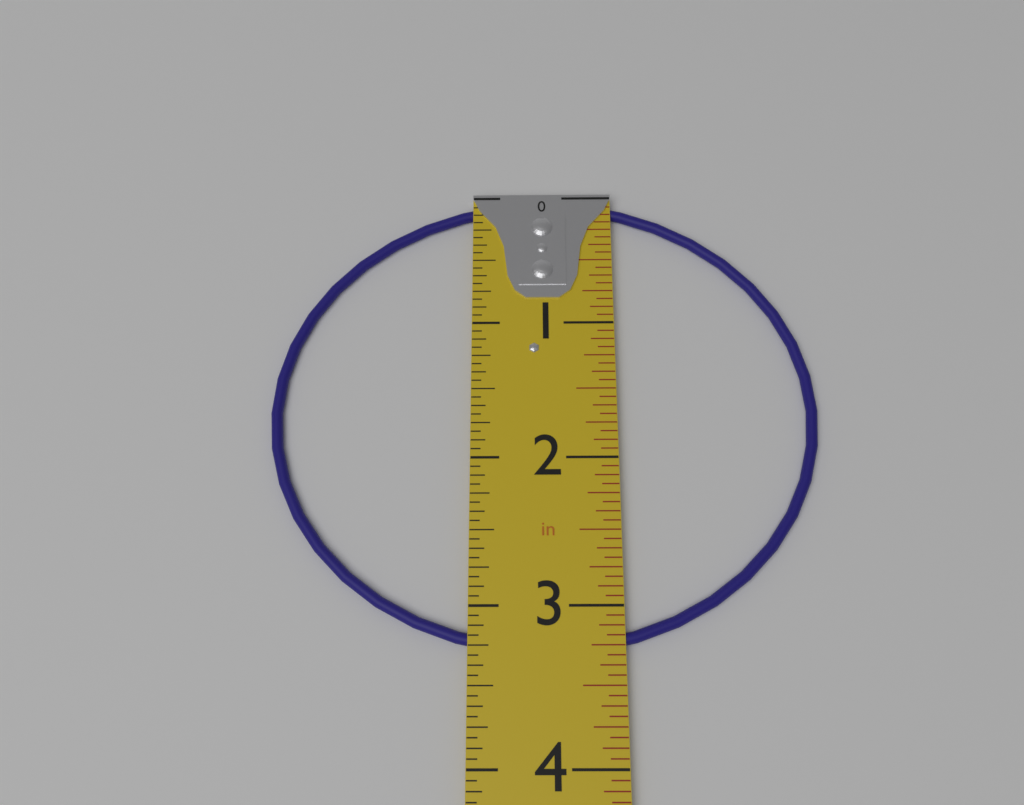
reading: 3.3125 in
